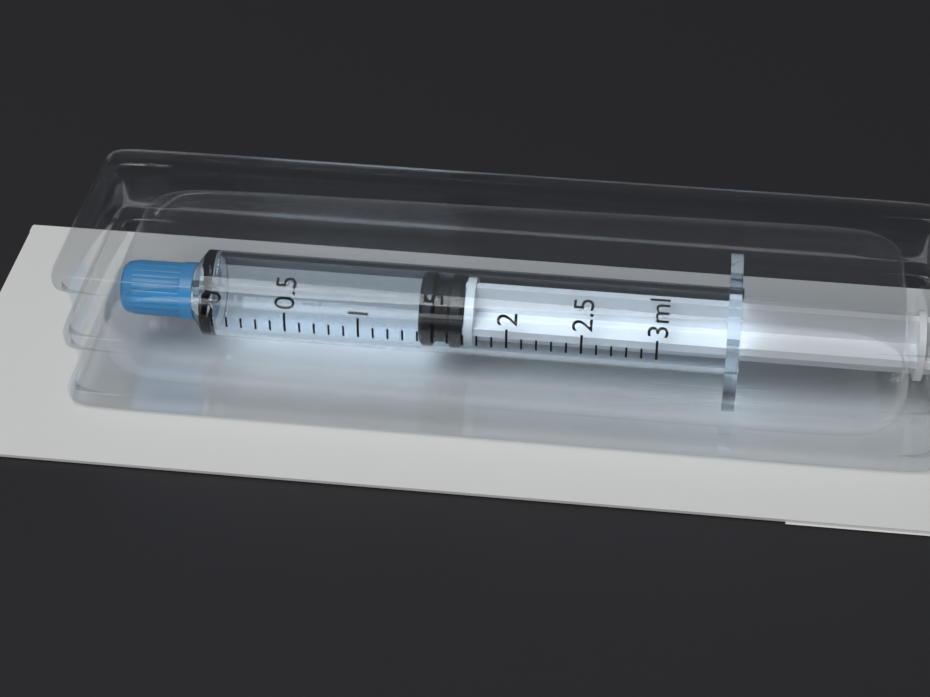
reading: 1.4 ml
